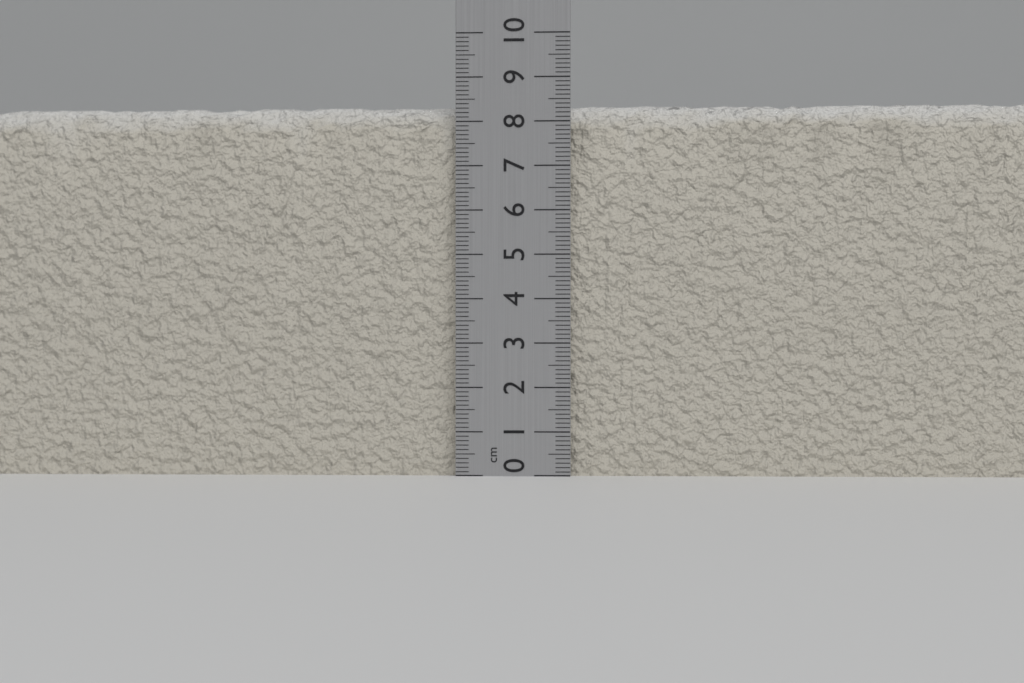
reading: 8.4 cm
